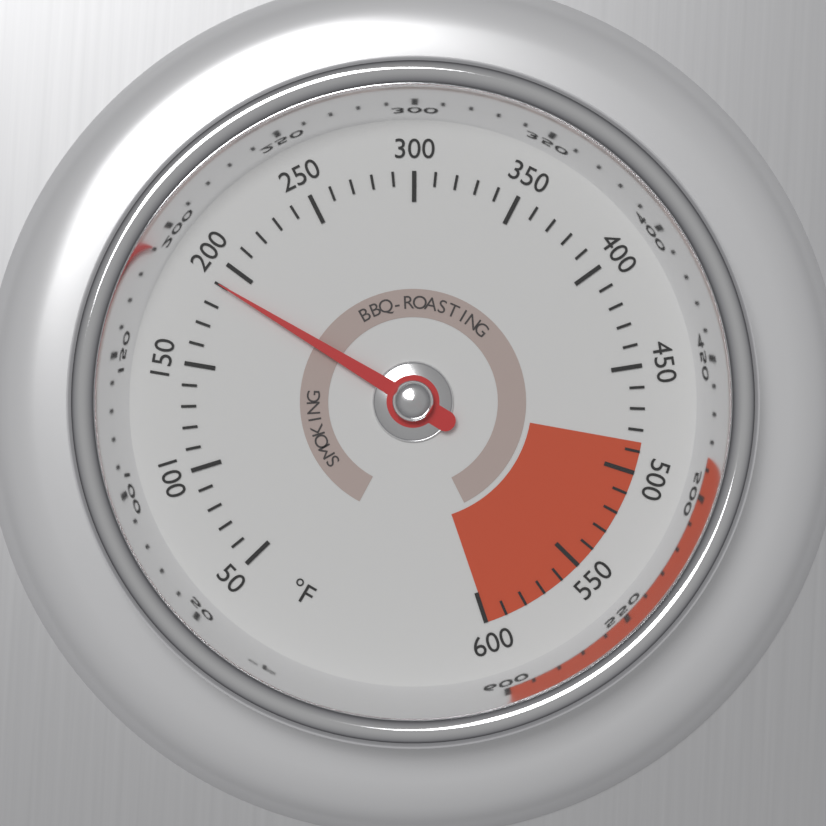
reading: 190 °F
